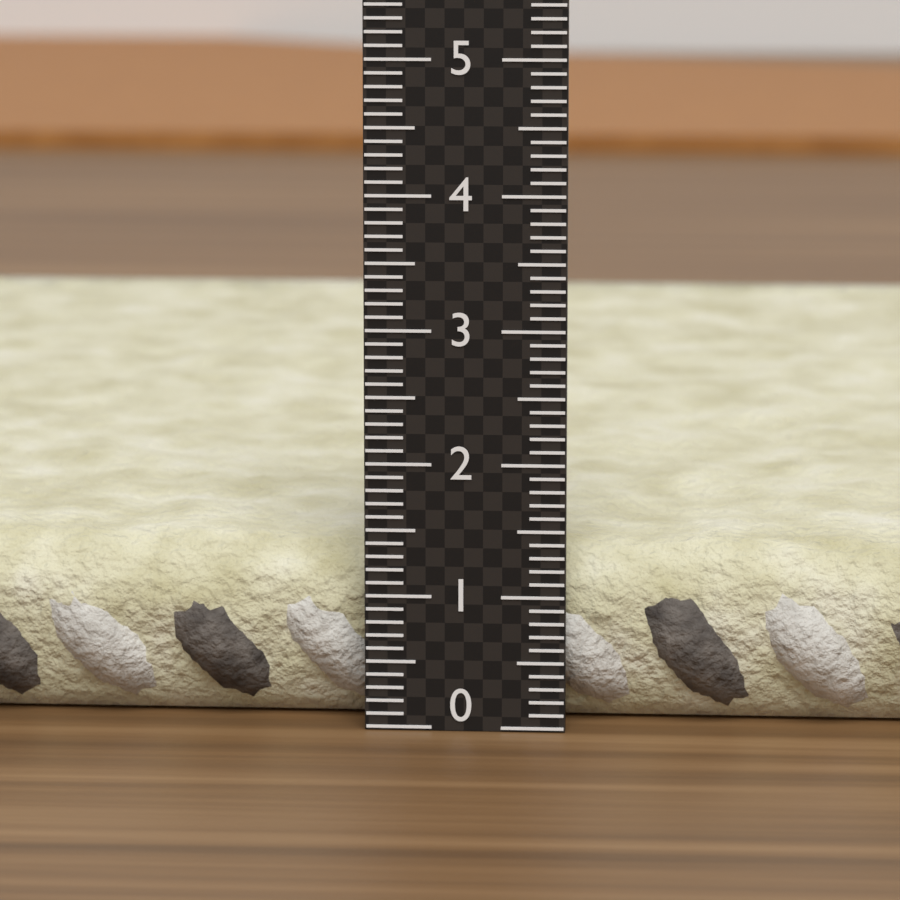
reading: 1.4 (no unit)
